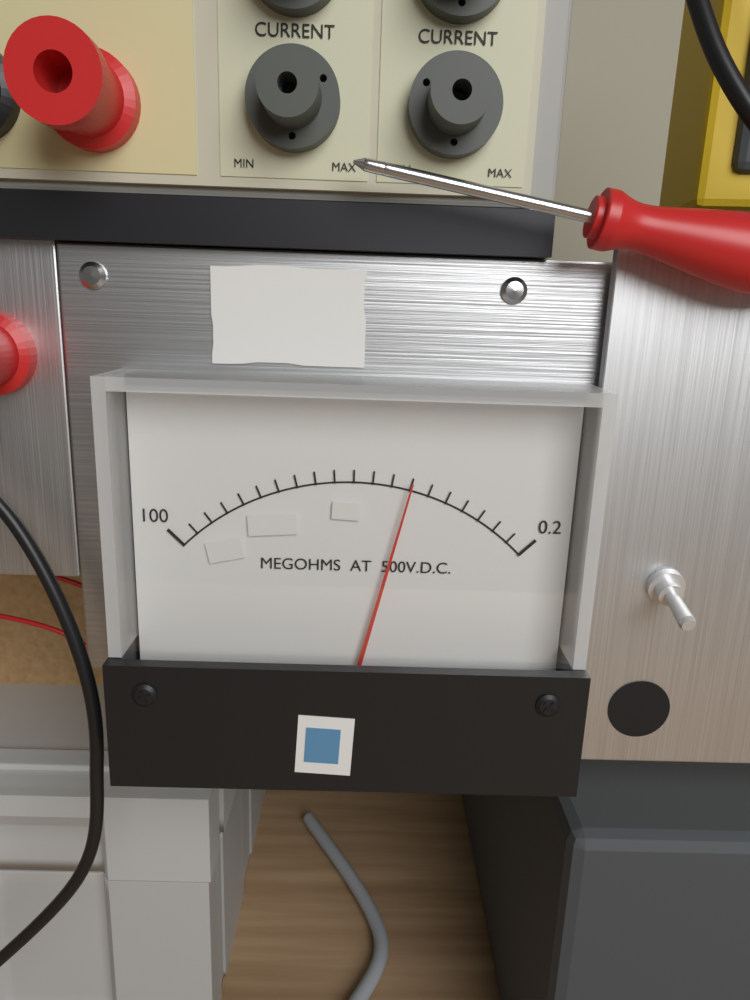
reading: 35.13 MΩ
